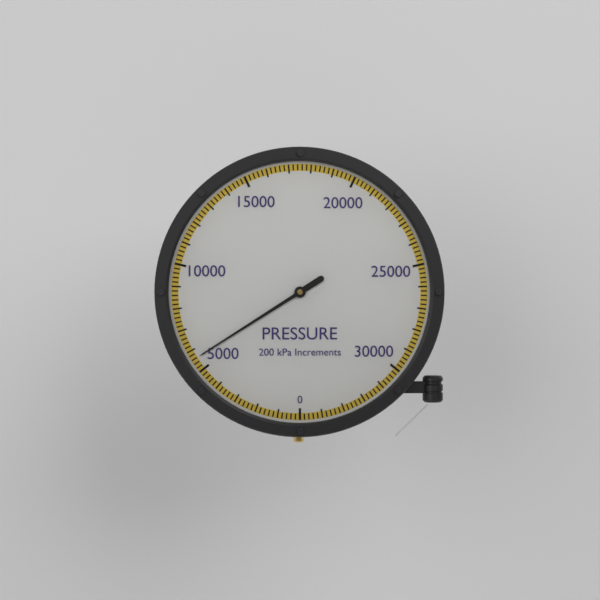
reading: 5600 kPa
